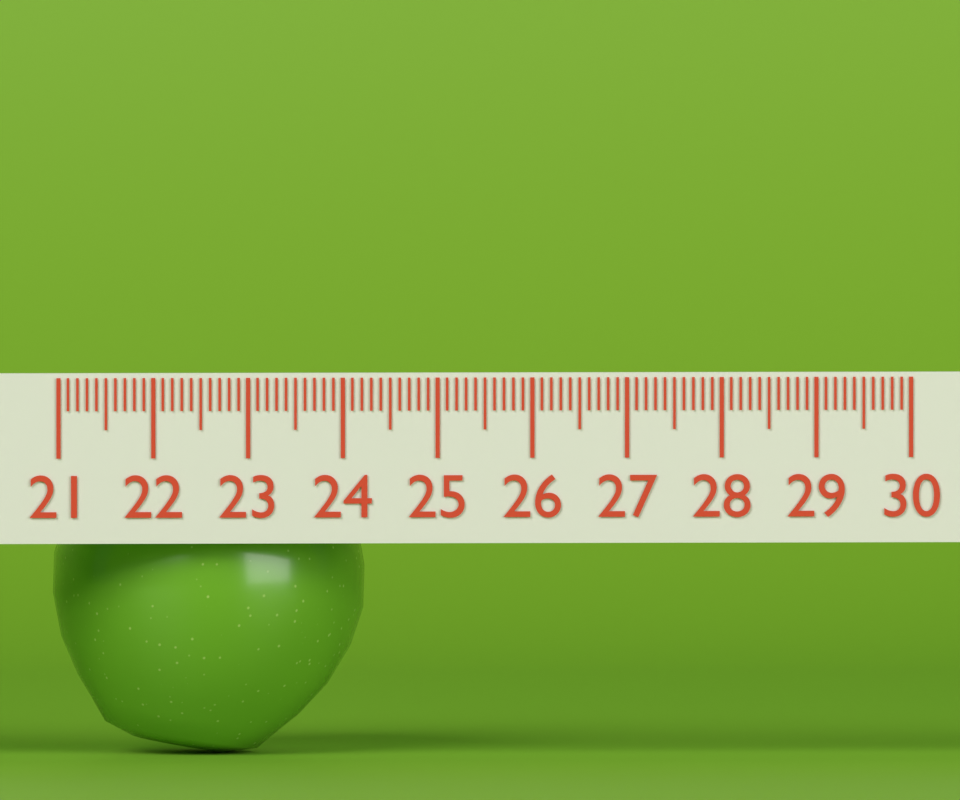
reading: 24.3 (no unit)
